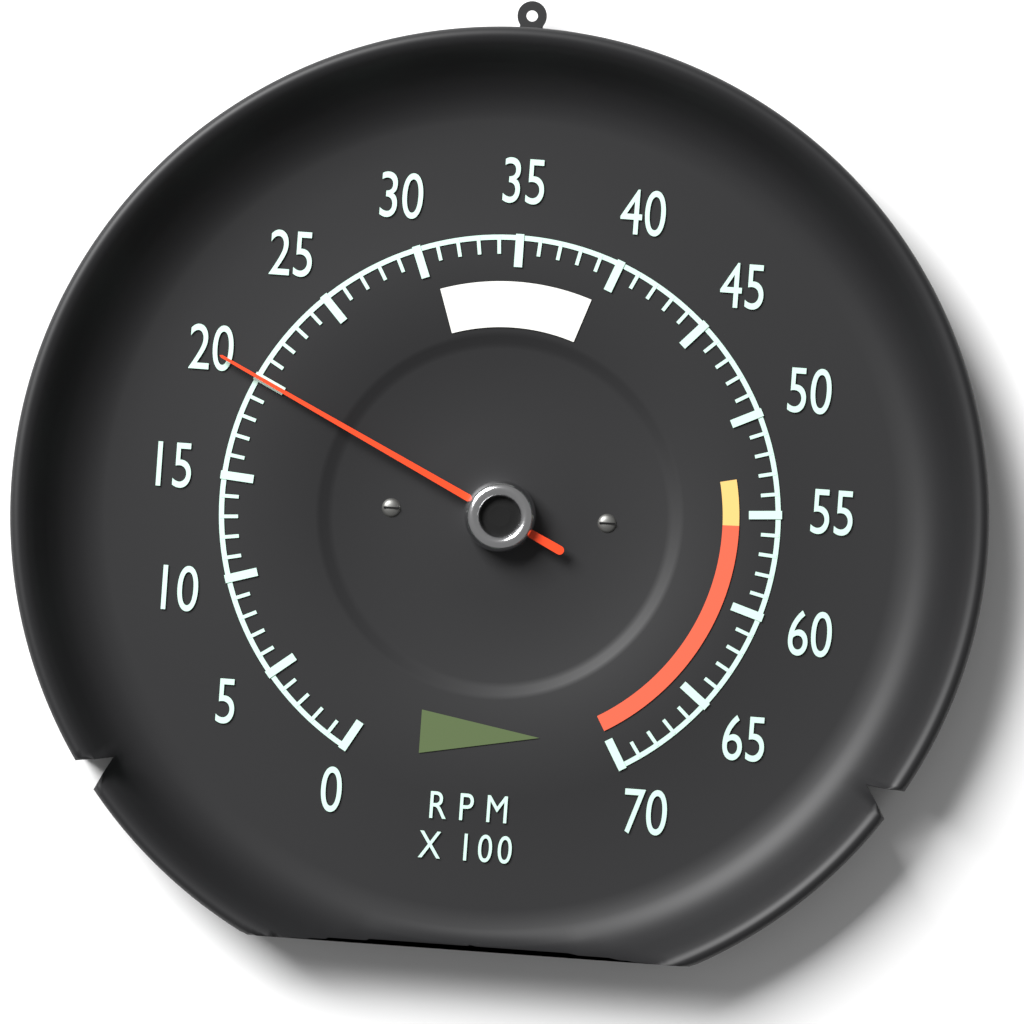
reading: 2000 RPM
